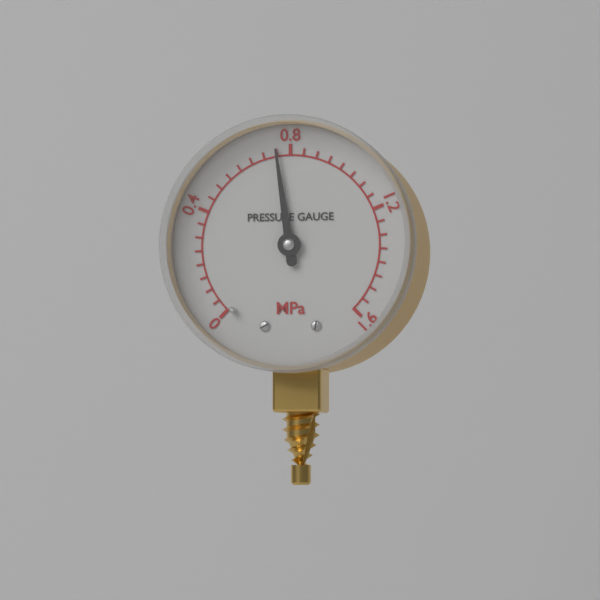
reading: 0.75 MPa
